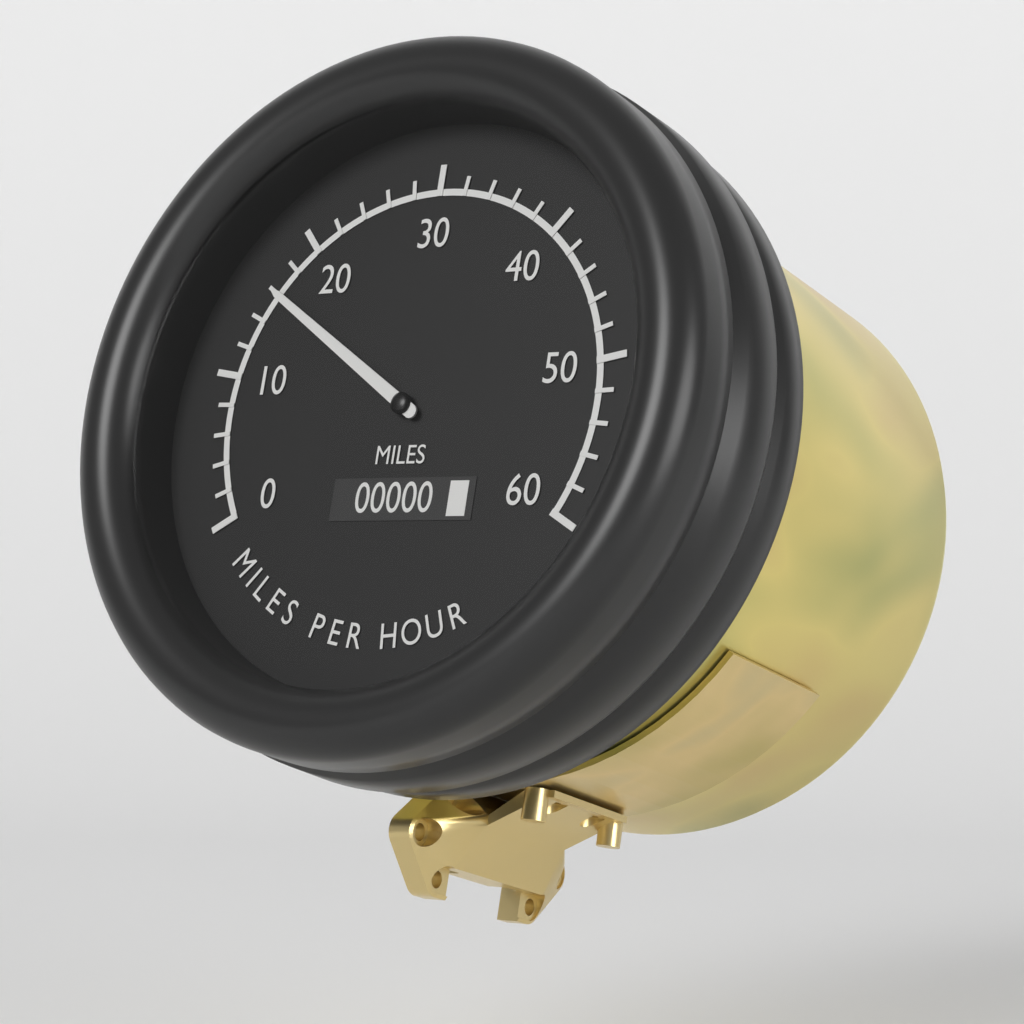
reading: 16 mph
